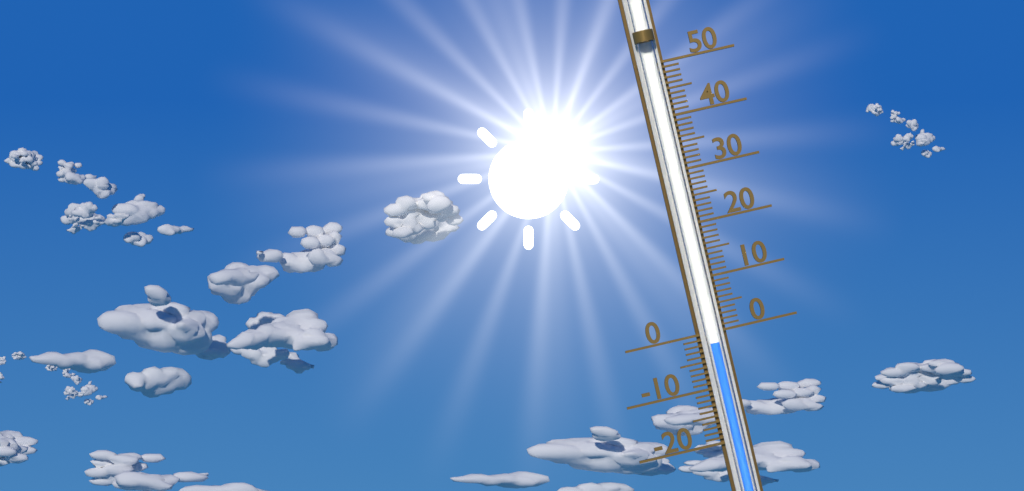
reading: -2 (no unit)
